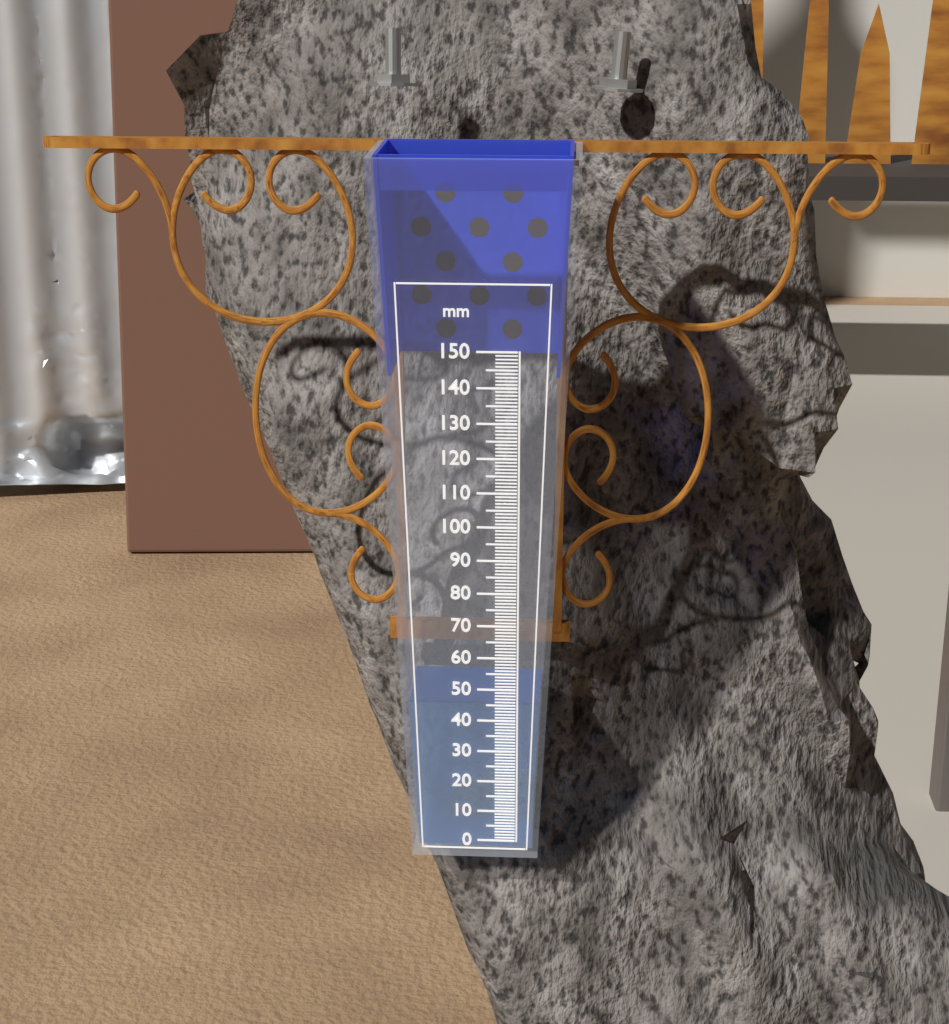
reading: 45 mm
